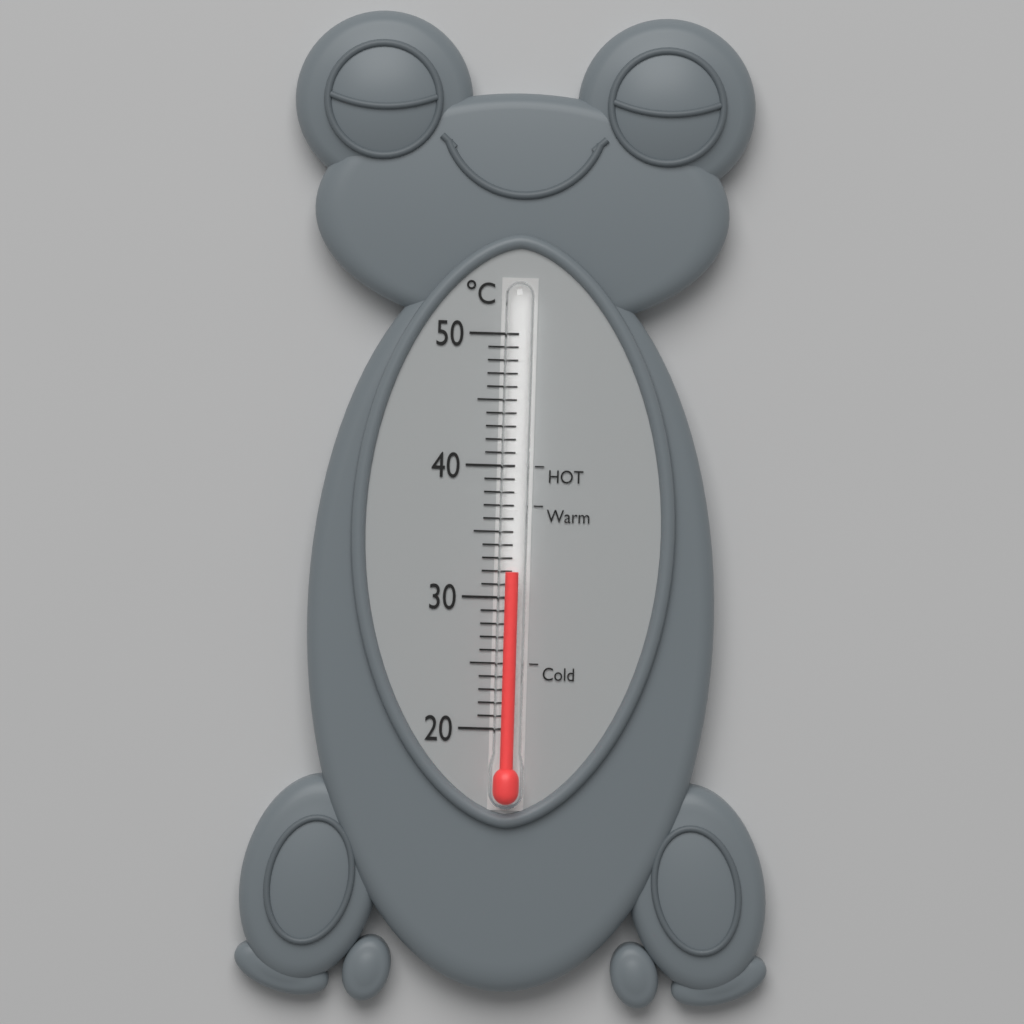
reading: 32 °C
